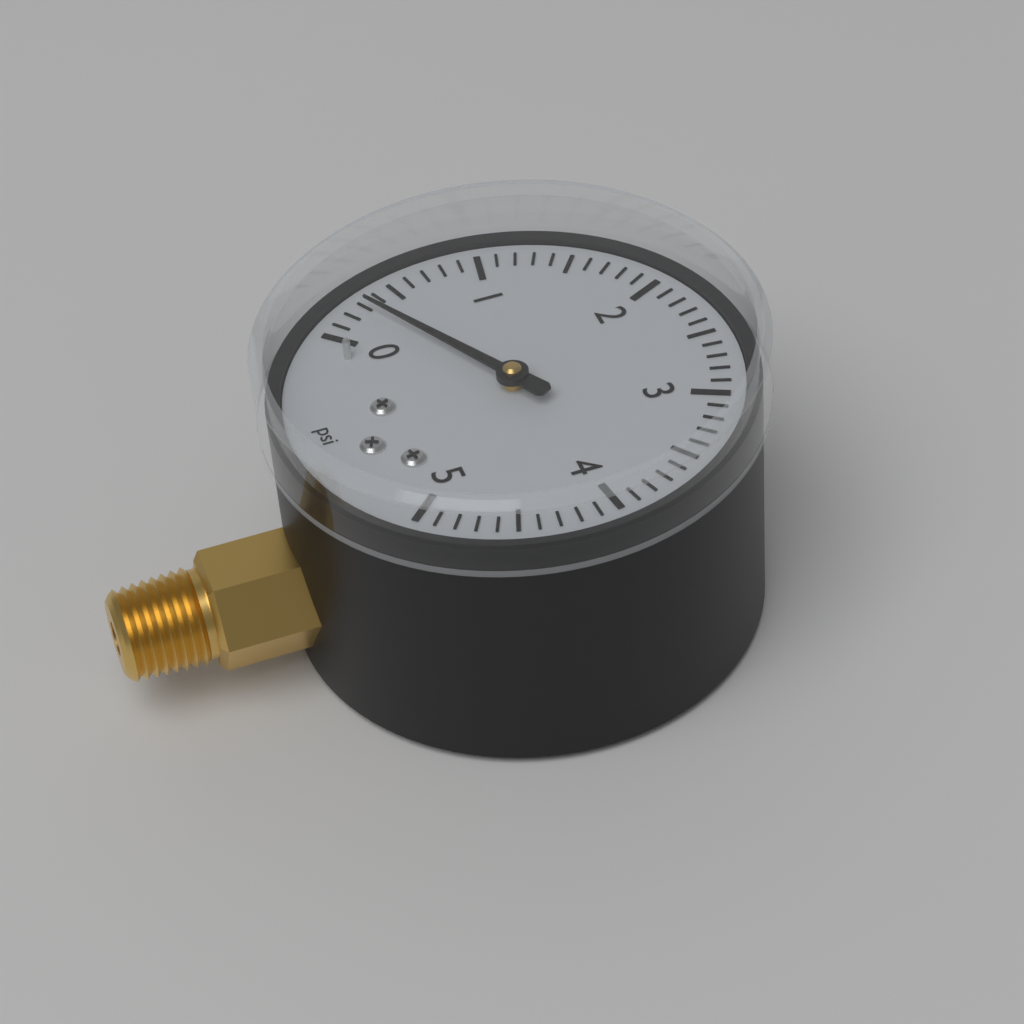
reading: 0.3 psi
